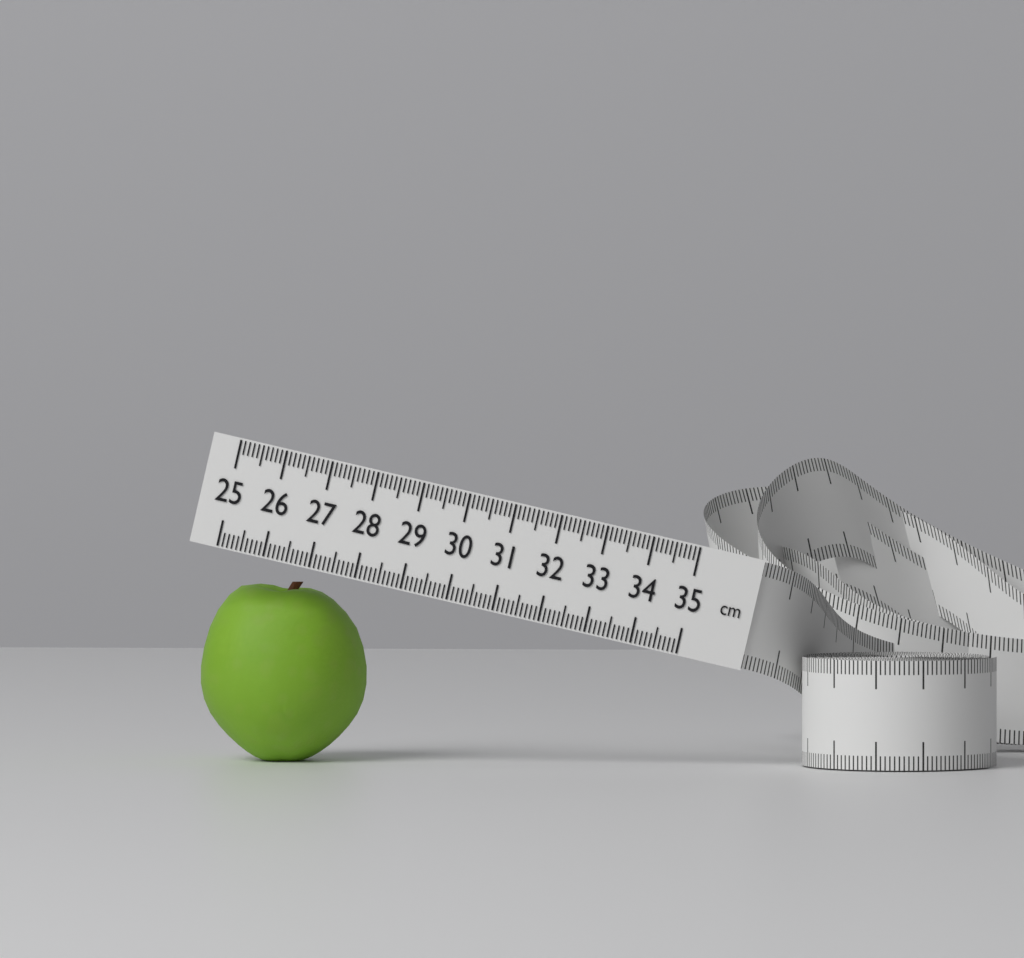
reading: 28.6 cm
